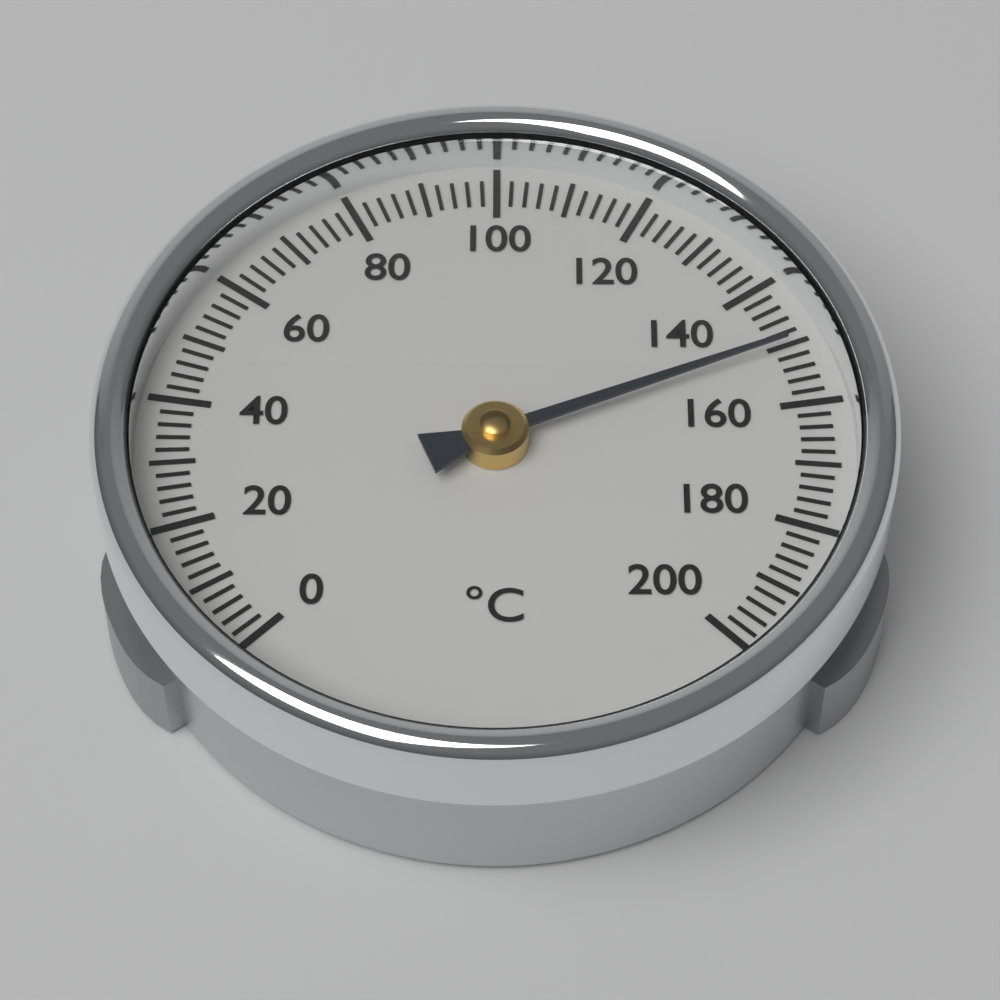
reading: 150 °C
